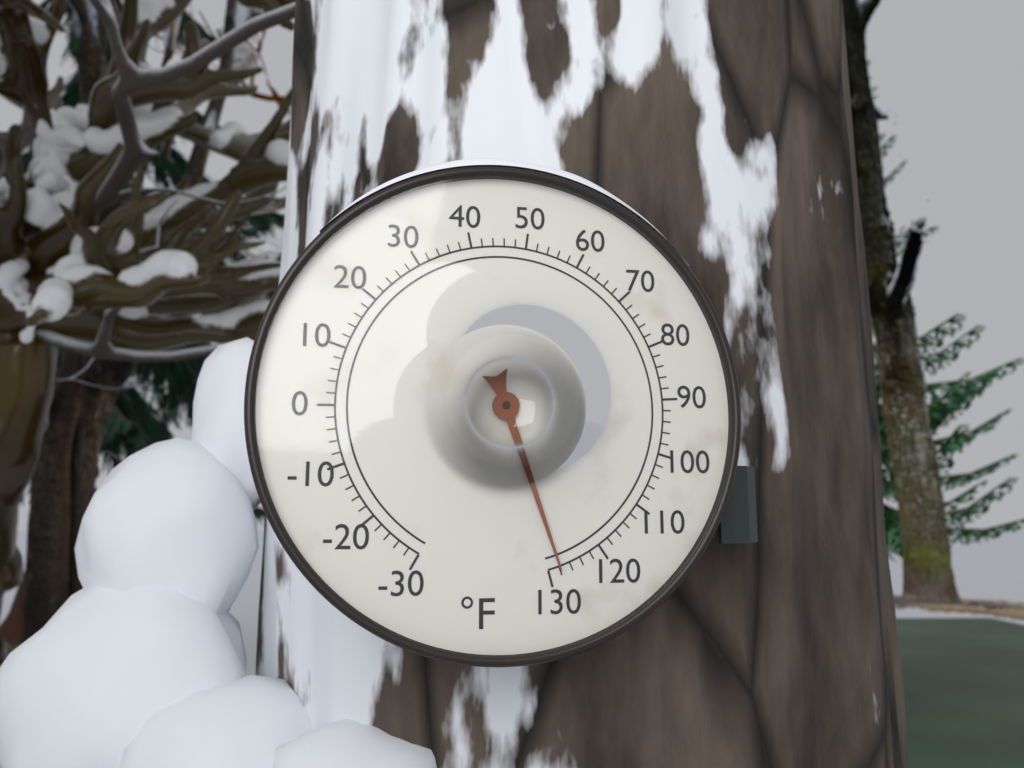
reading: 128 °F
